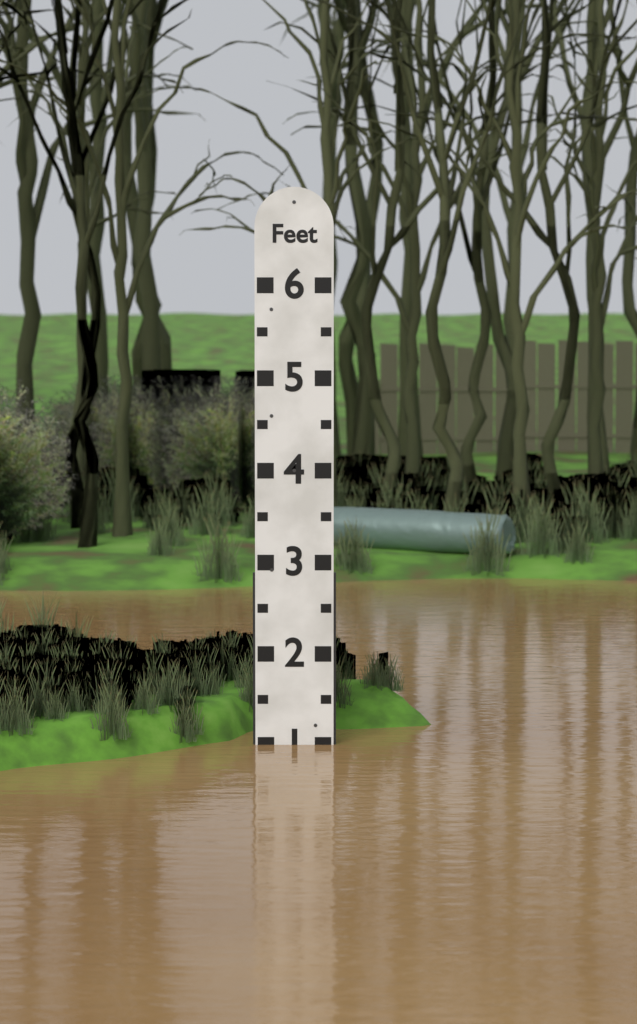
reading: 1.0 feet
